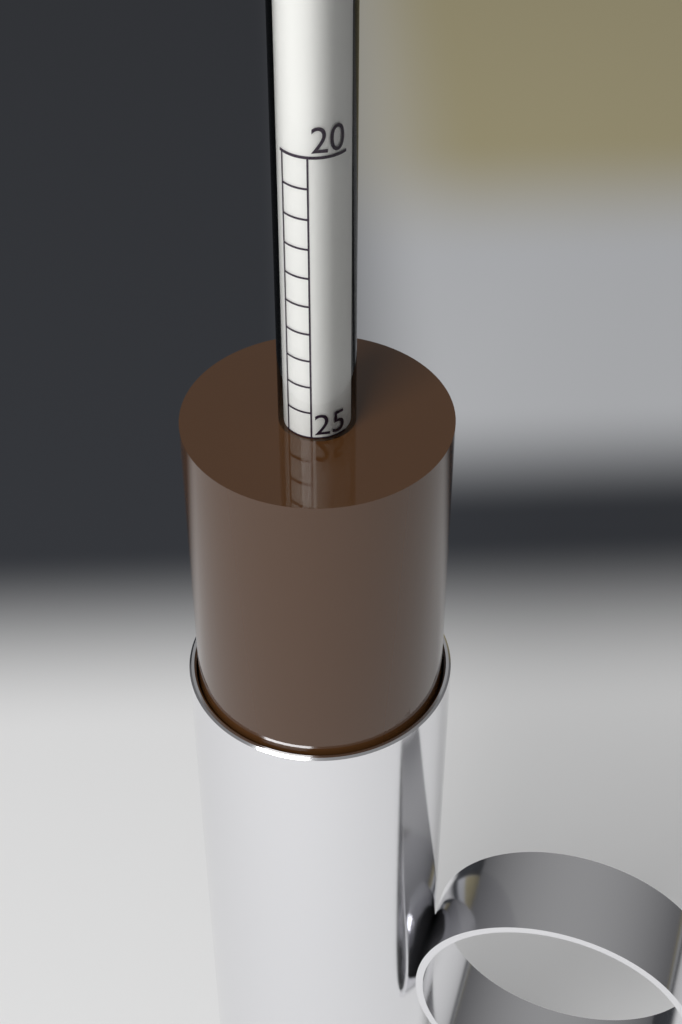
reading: 25.0 (no unit)
